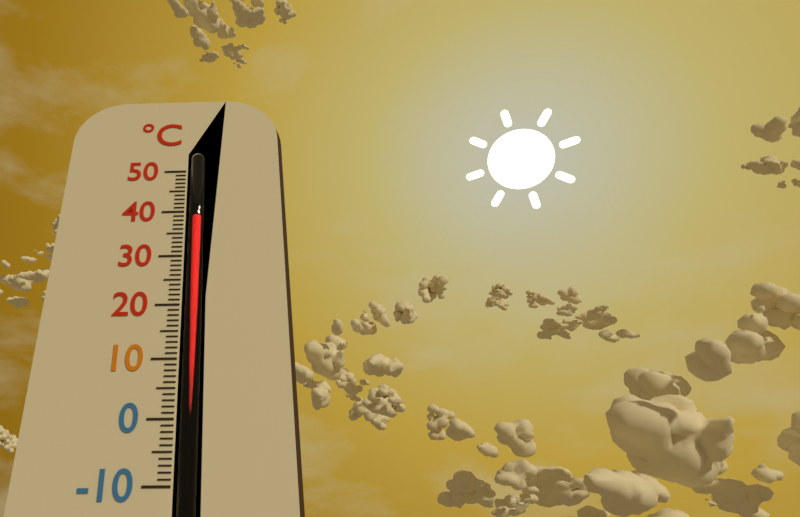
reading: 39 °C
